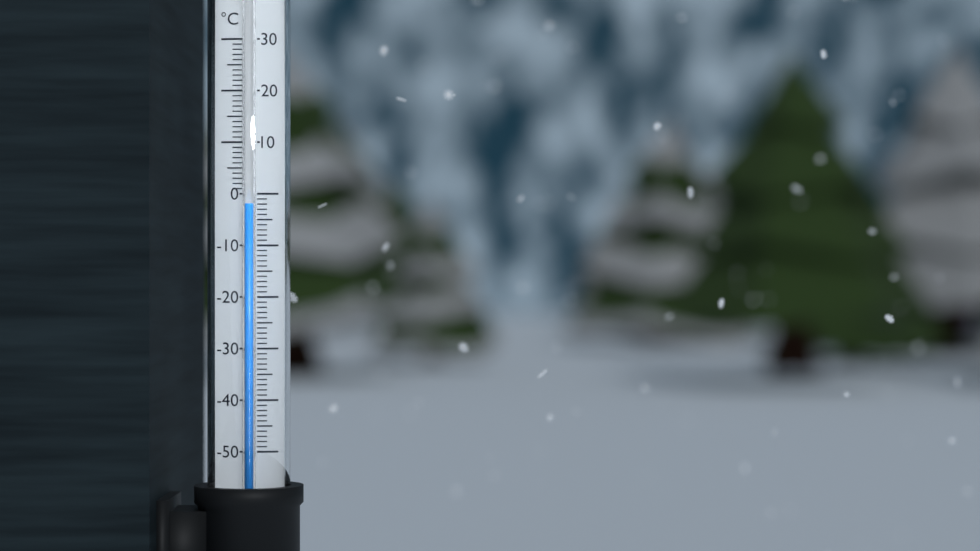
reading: -2 °C
